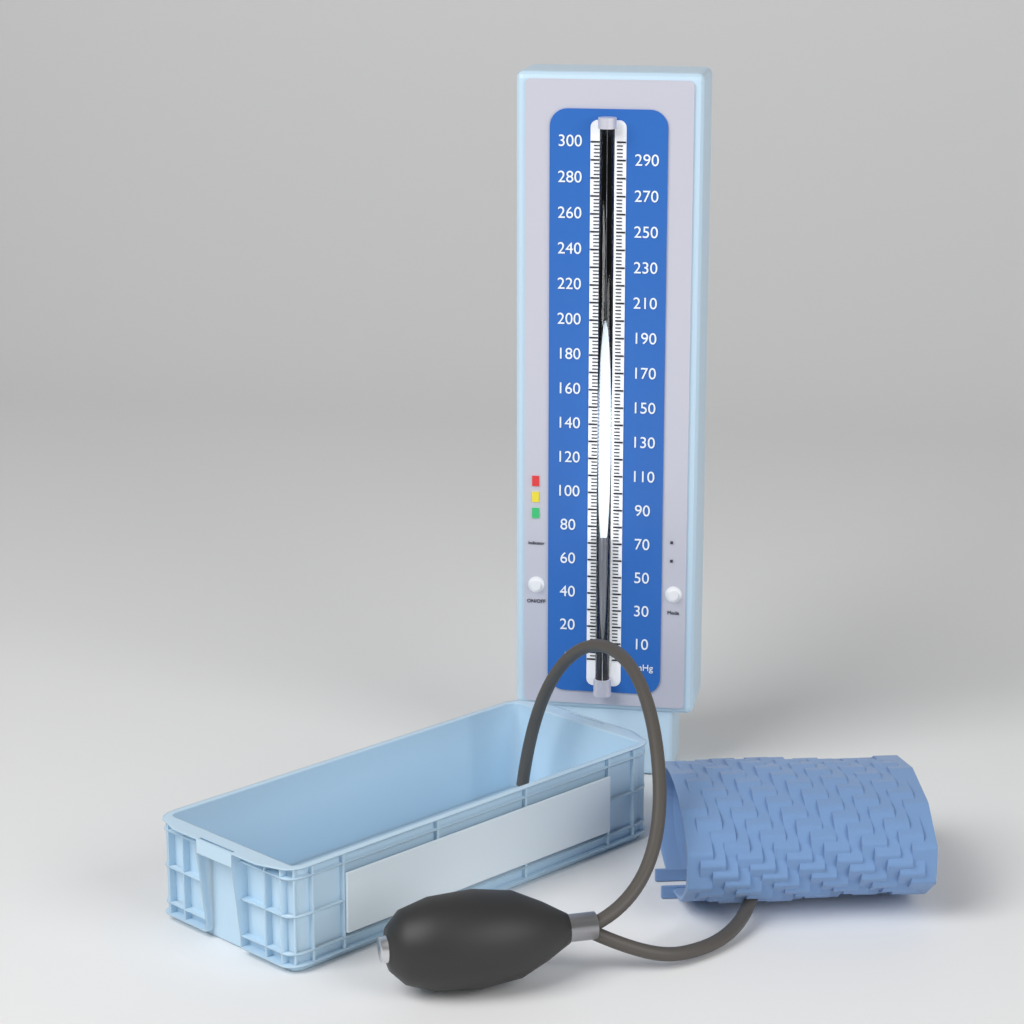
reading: 76 mmHg
